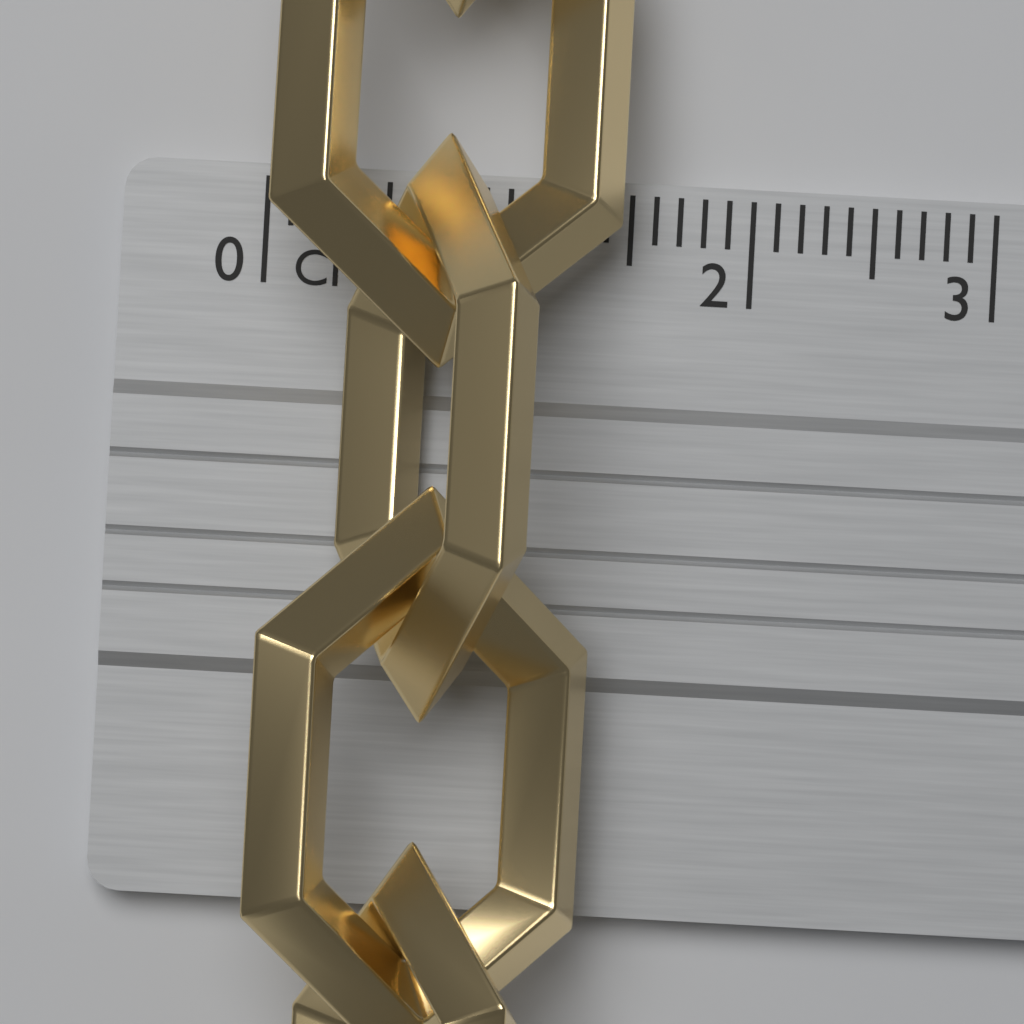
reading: 1.5 cm
